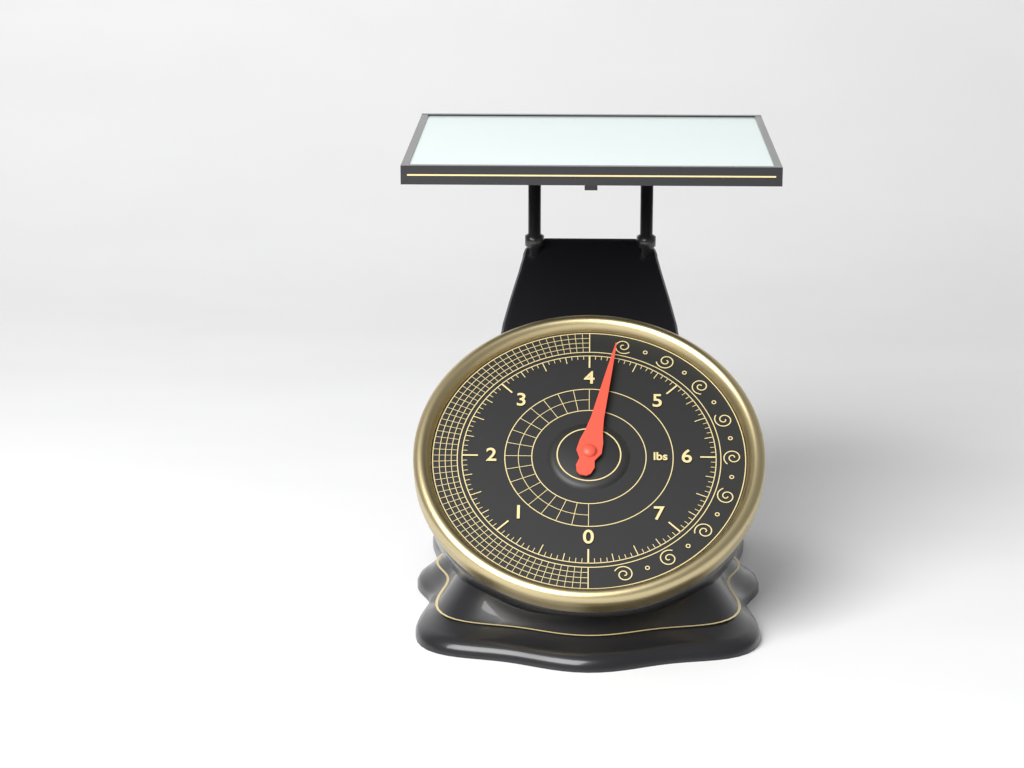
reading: 4.2500 lbs
